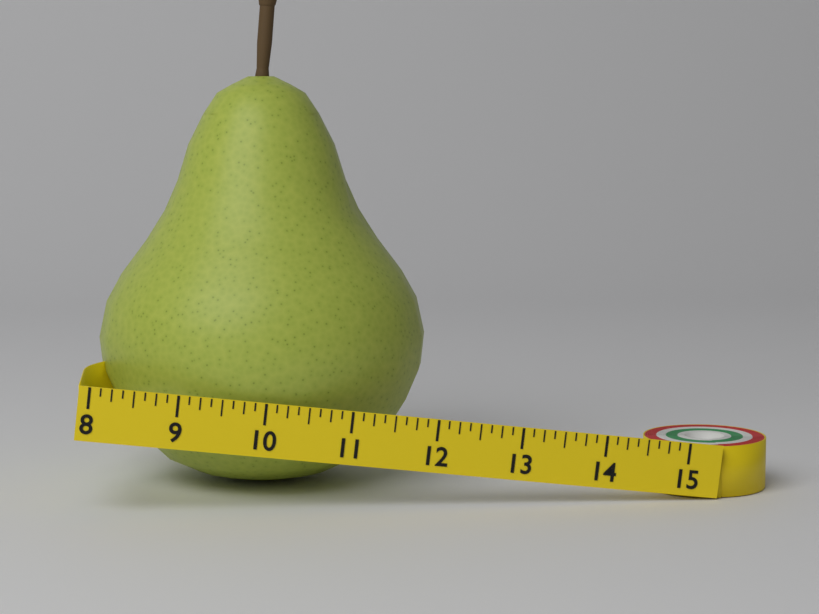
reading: 12.000 (no unit)
